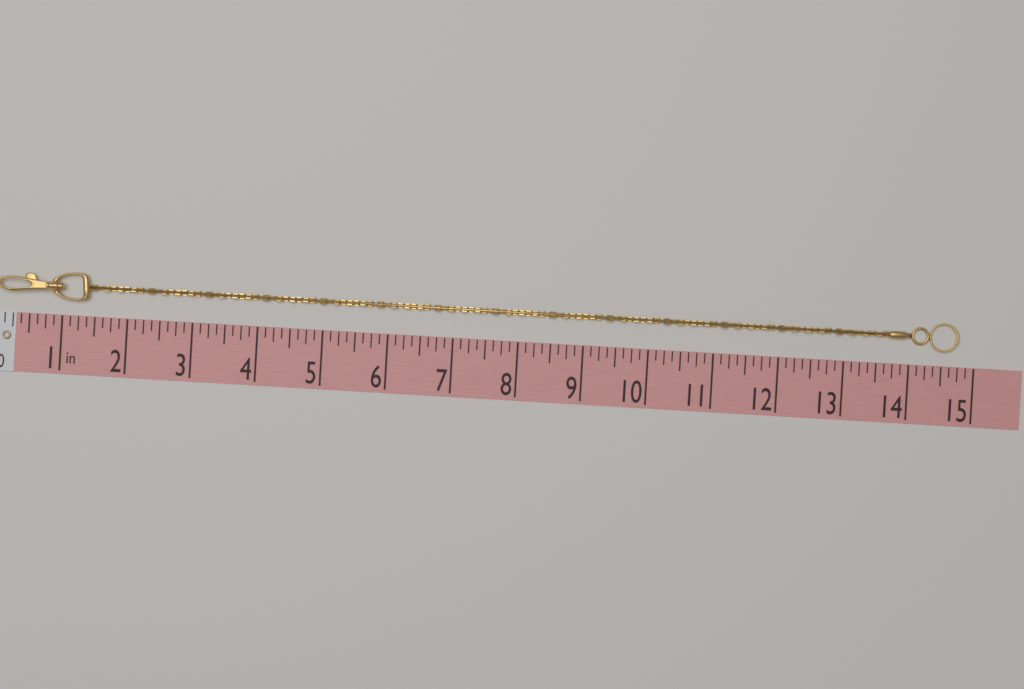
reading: 14.750 in
